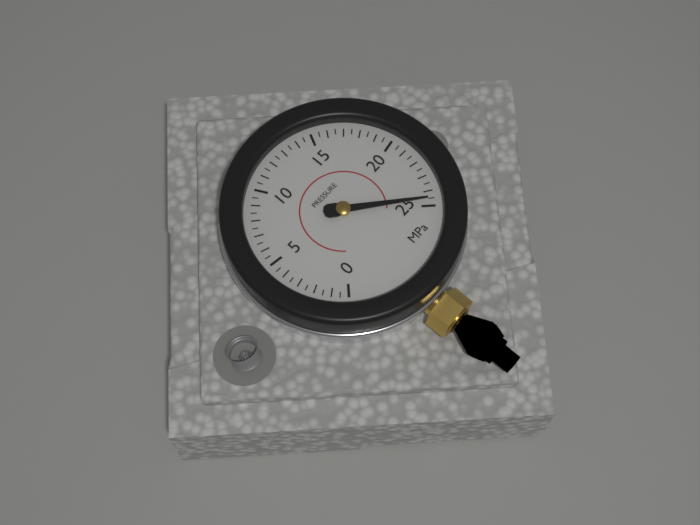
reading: 24.5 MPa
